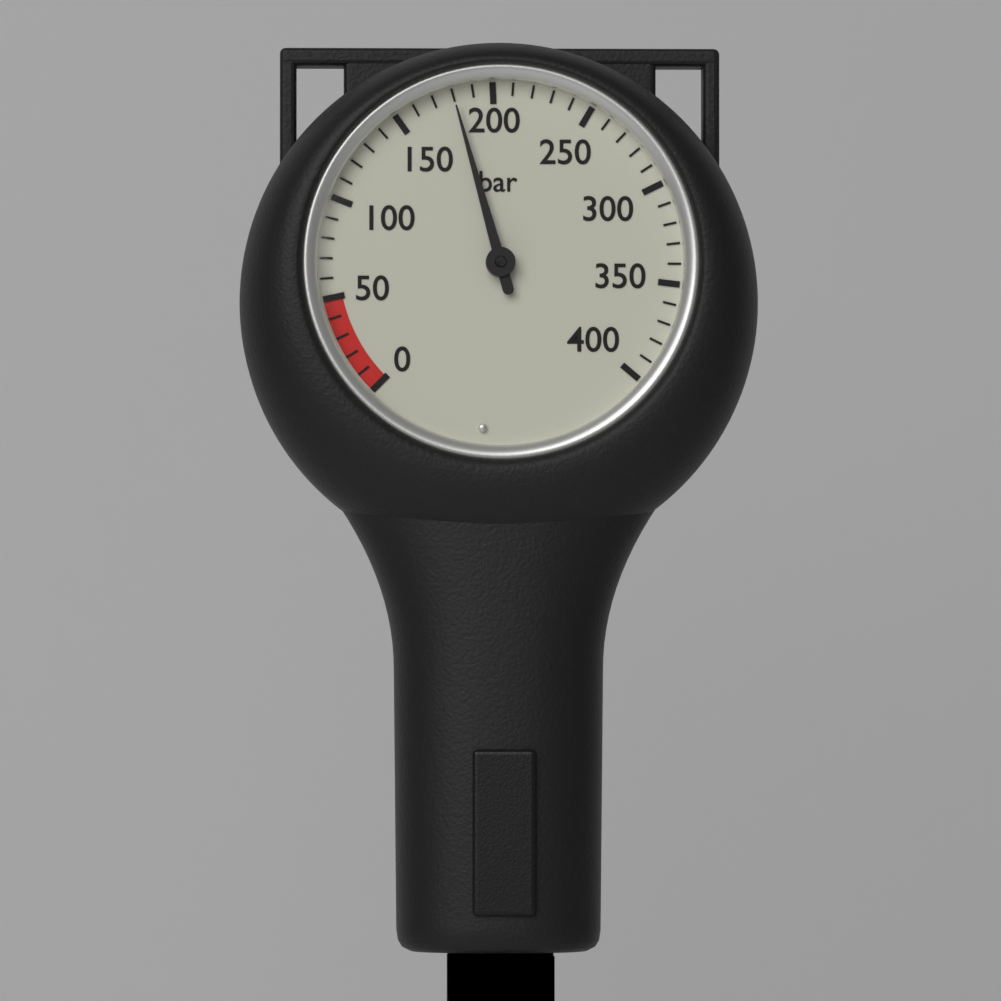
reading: 180 bar
